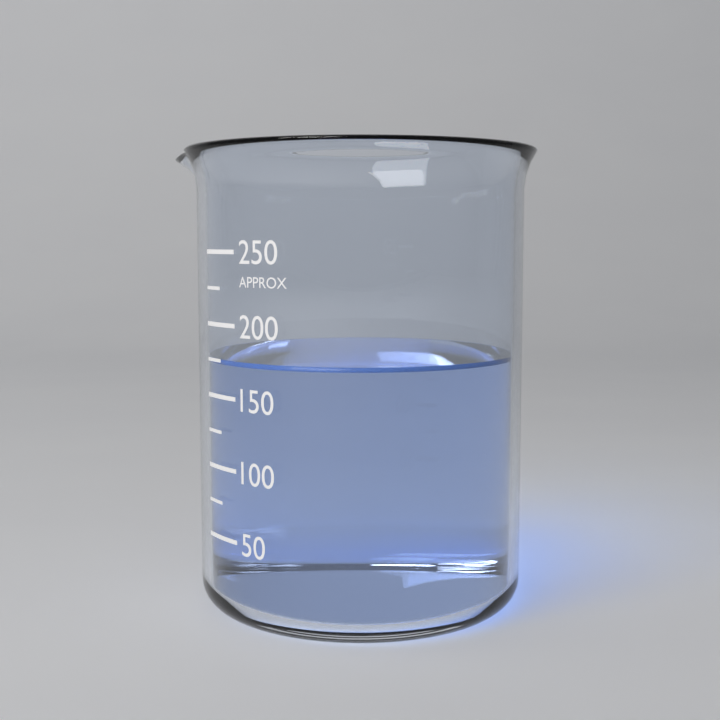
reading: 175 (no unit)
